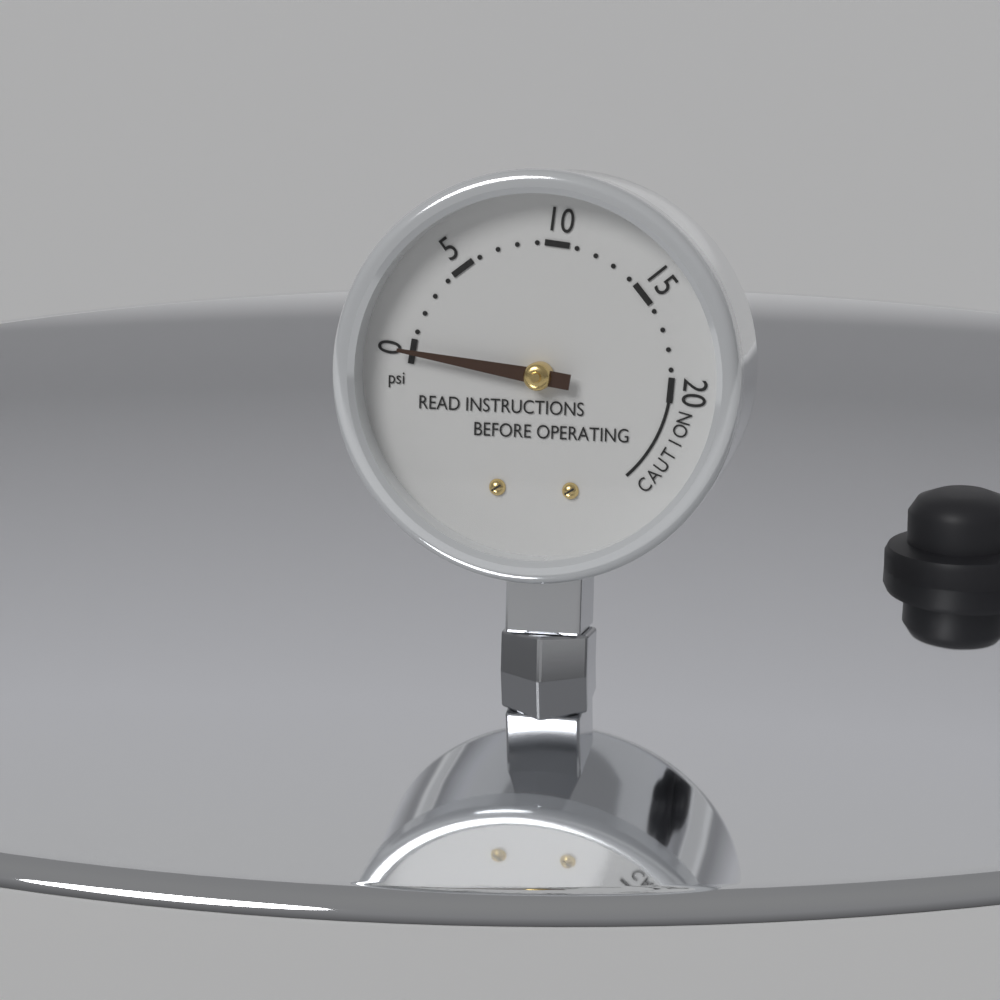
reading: 0 psi
